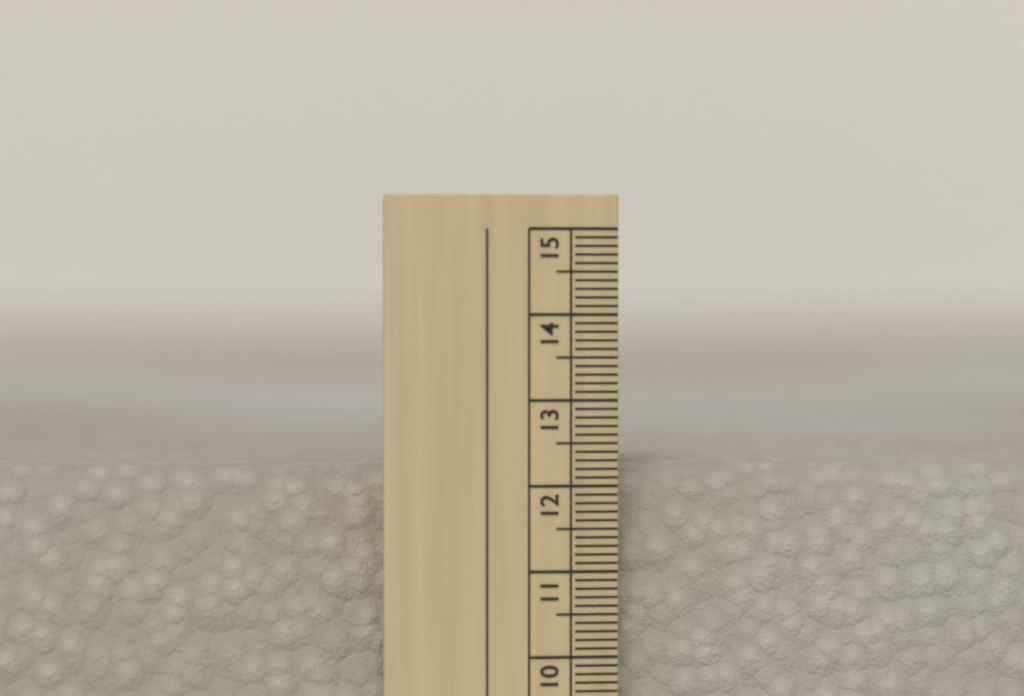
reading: 12.2 cm
